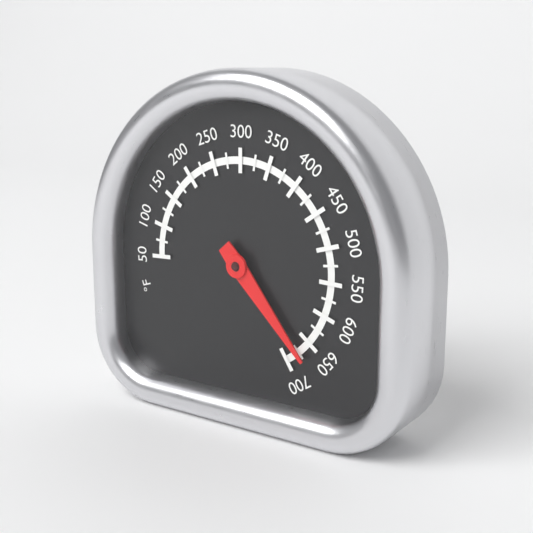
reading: 675 °F
